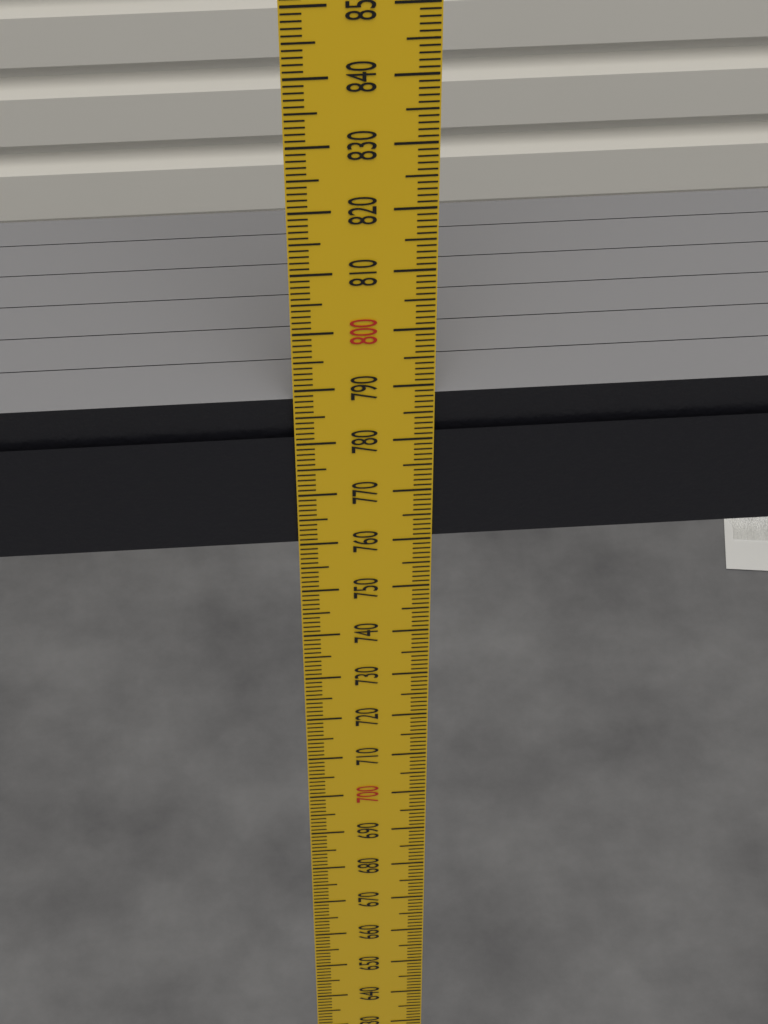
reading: 788 mm
